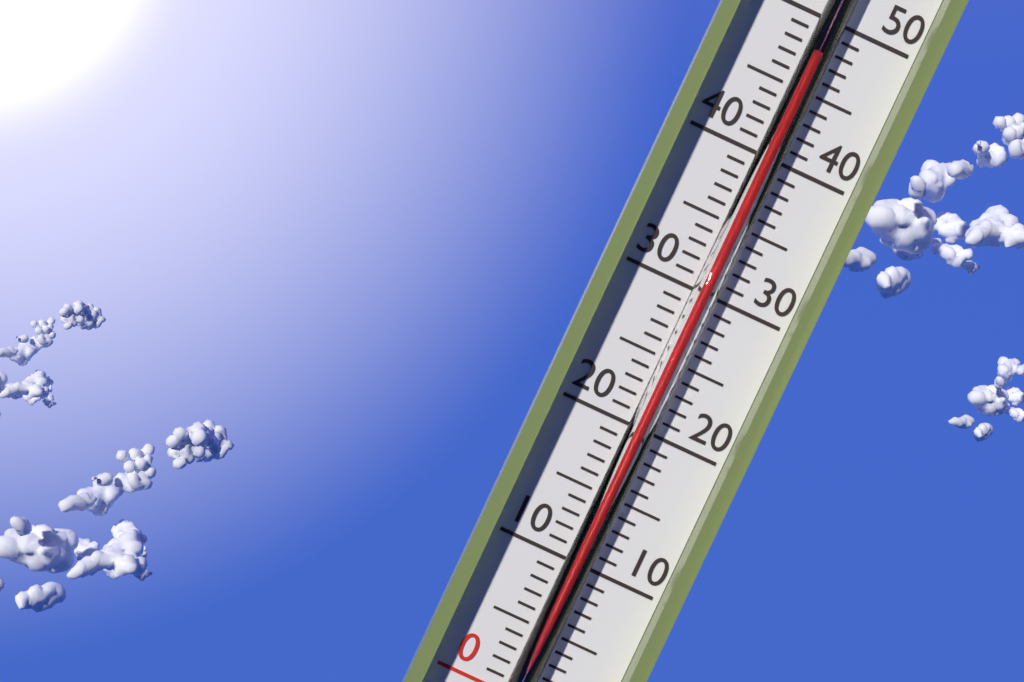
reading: 47 °C
